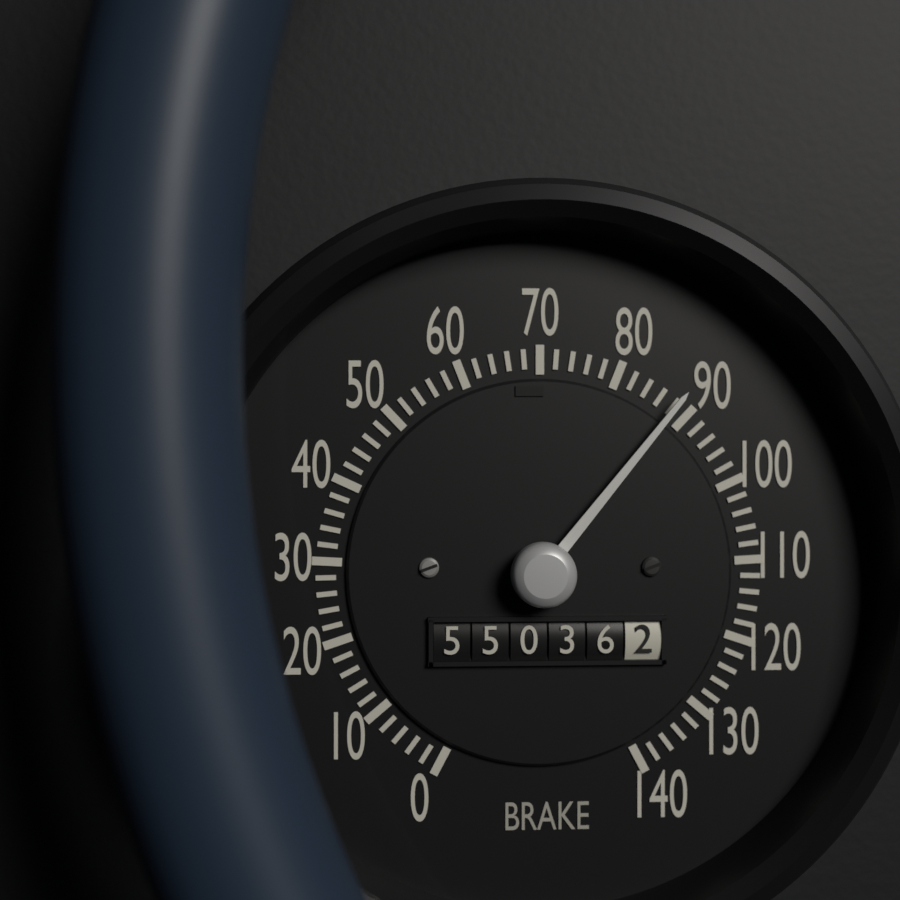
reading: 88 (no unit)
